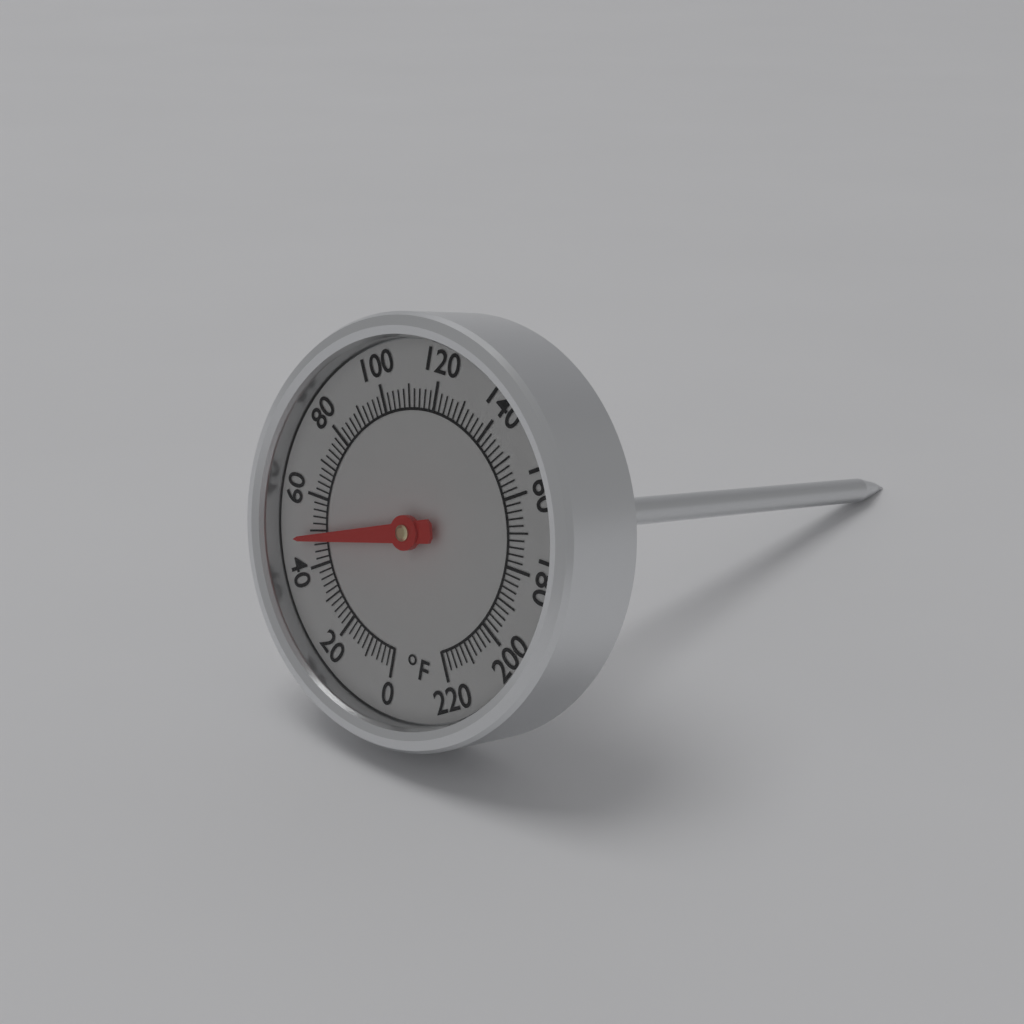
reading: 48 °F
